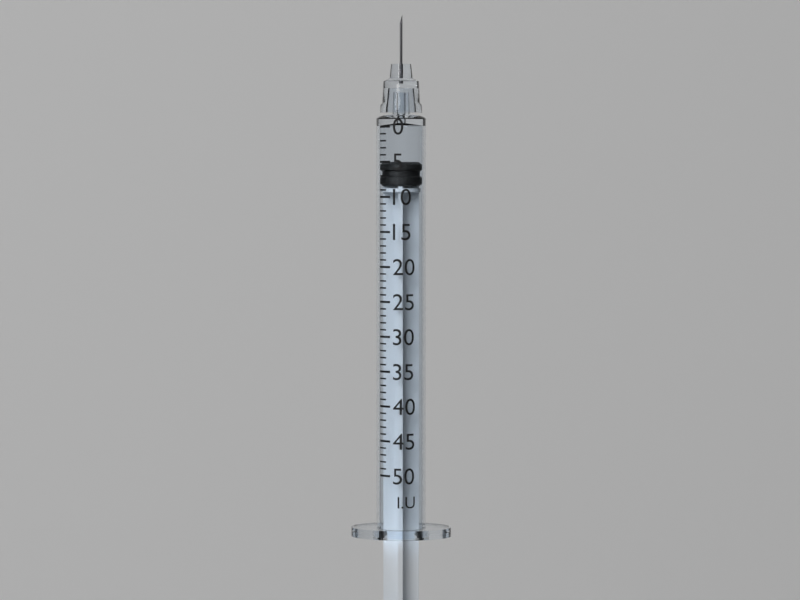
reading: 5 I.U.
